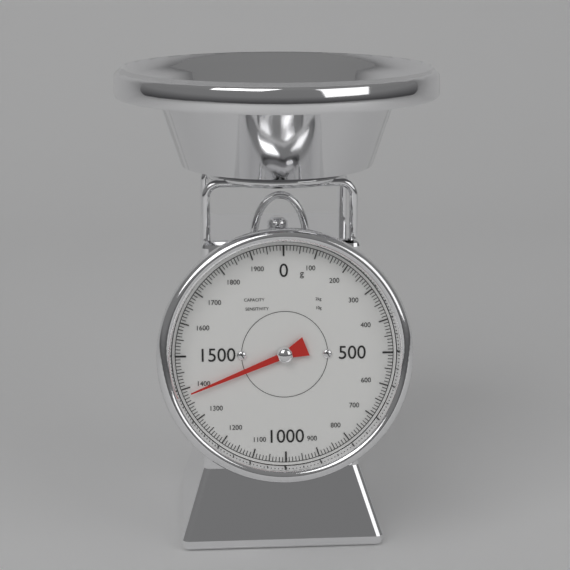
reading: 1380 g
